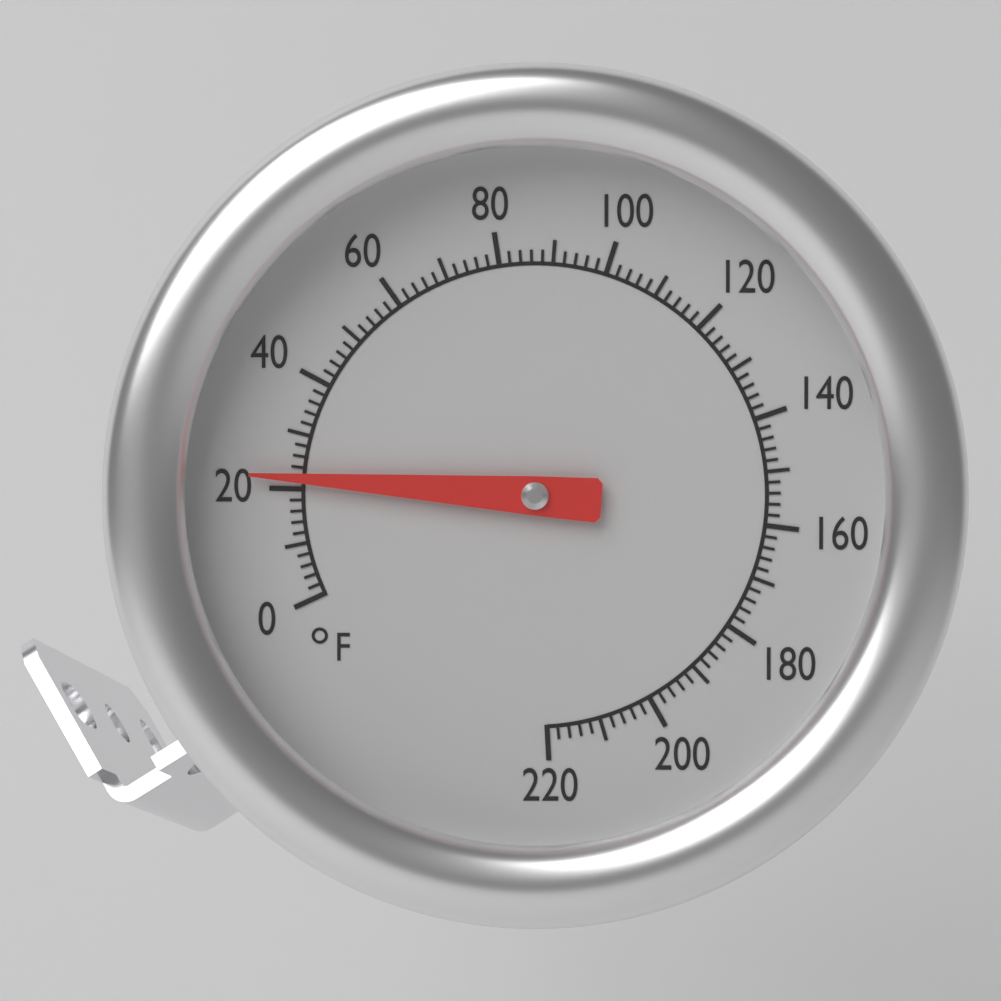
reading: 22 °F
